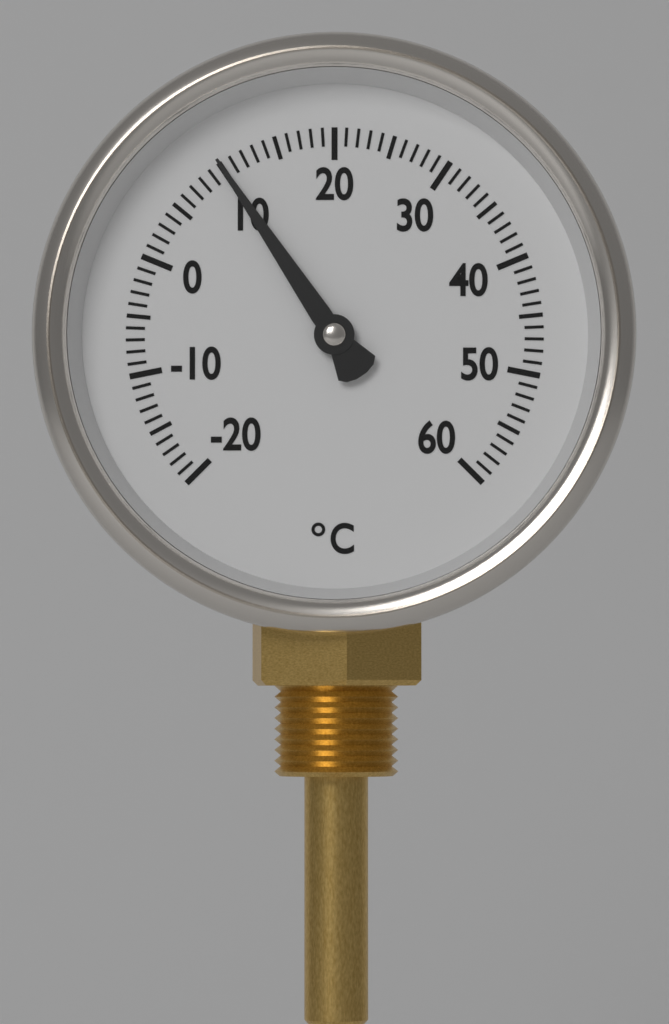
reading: 10 °C
